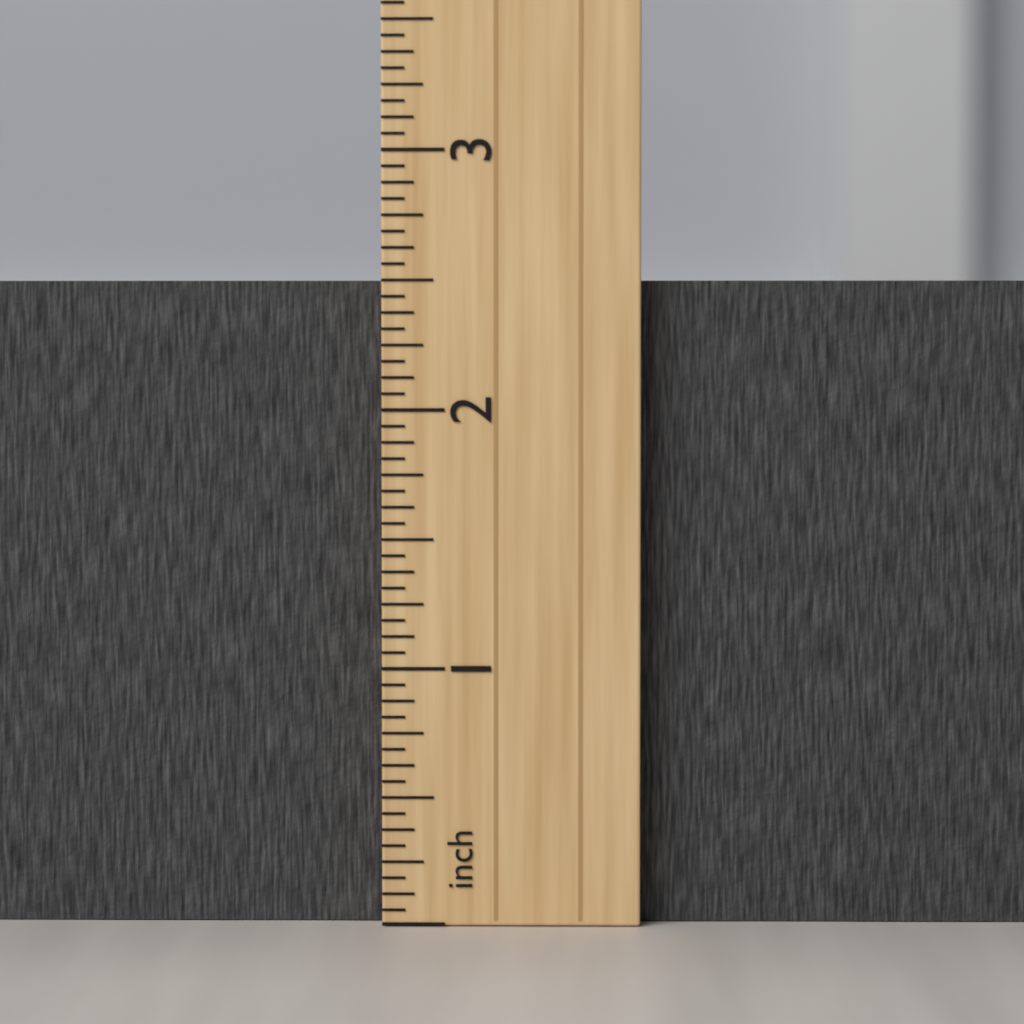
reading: 2.5000 inch
